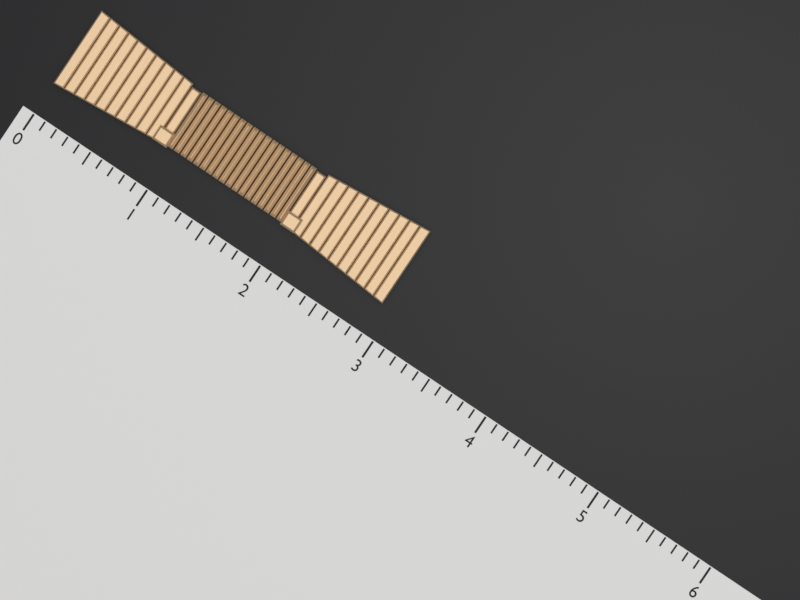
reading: 2.9 (no unit)
